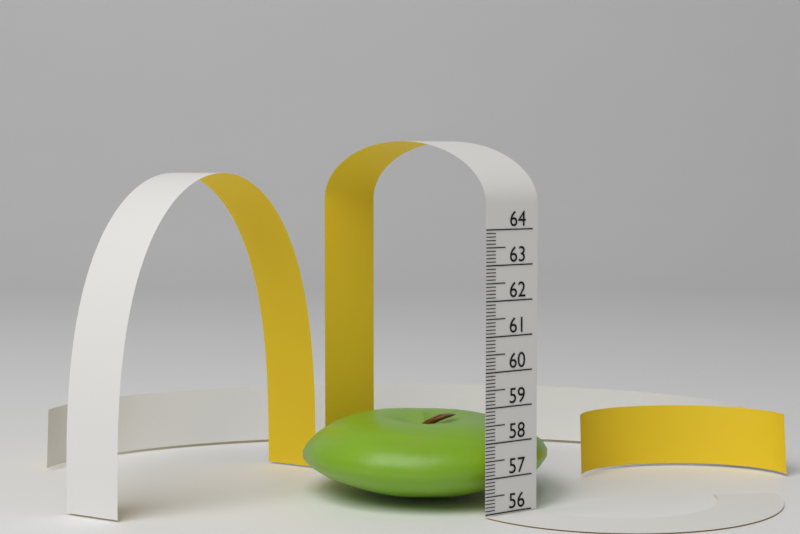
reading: 58.3 (no unit)
